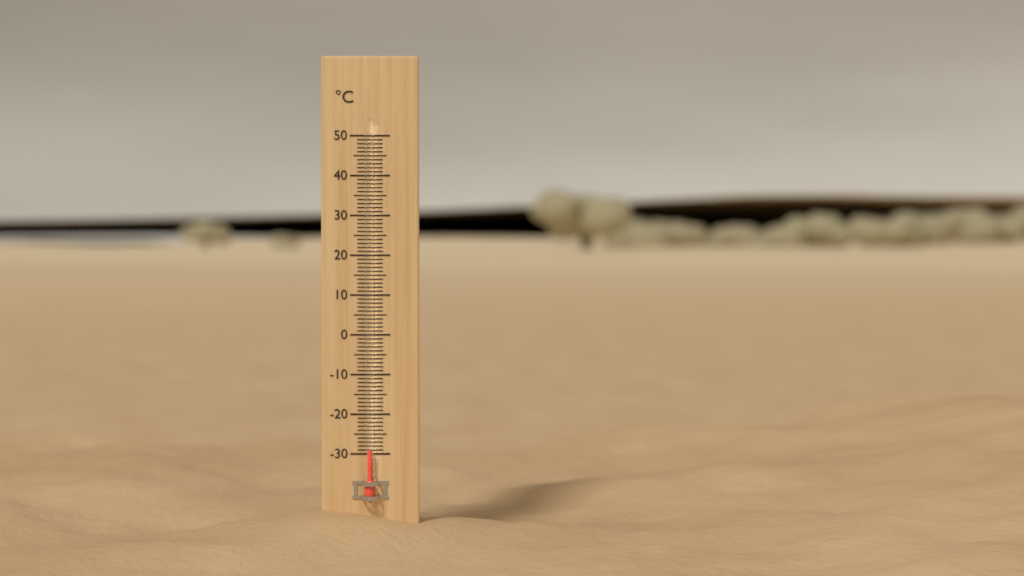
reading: -29 °C
